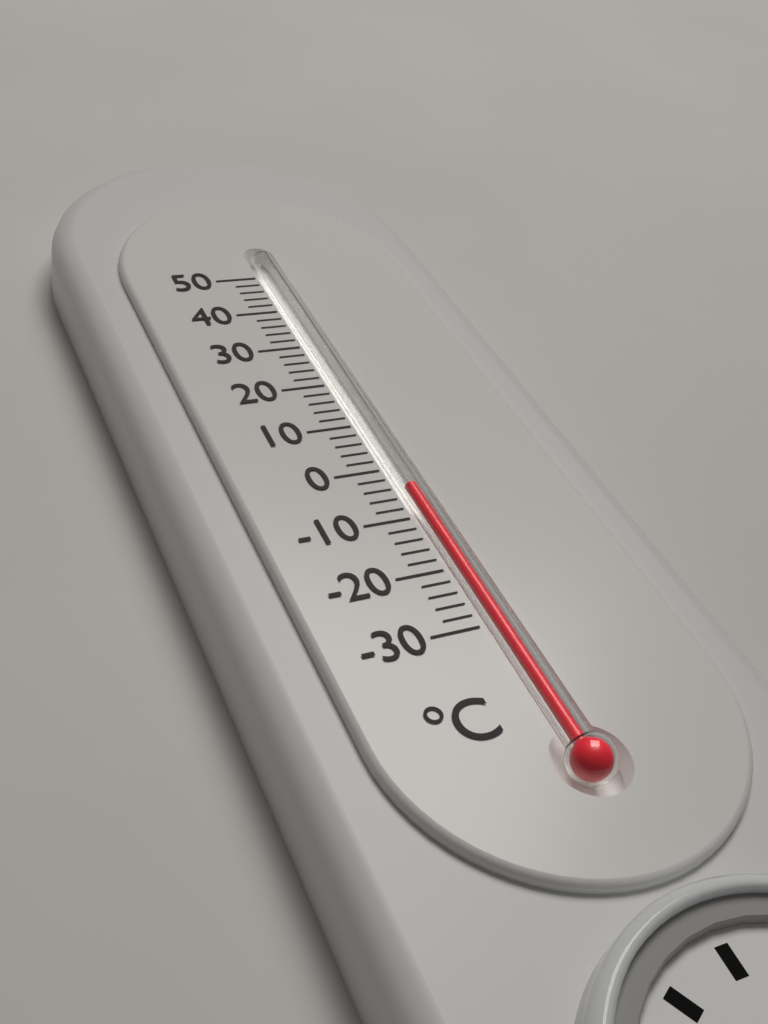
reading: -4 °C
